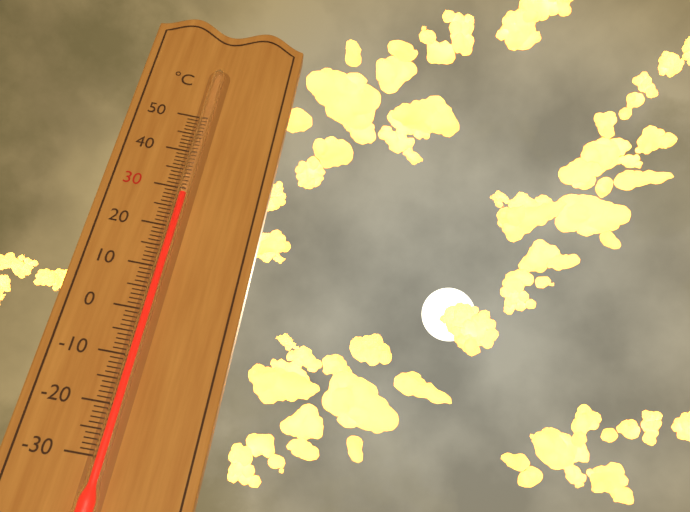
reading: 28 °C
